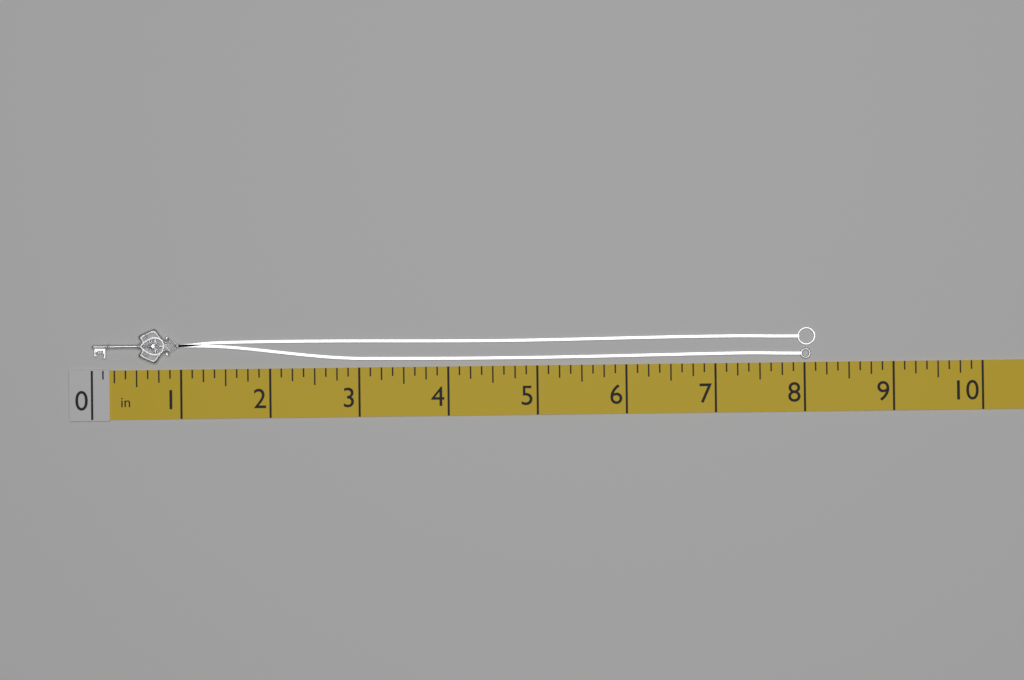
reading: 8.125 in
